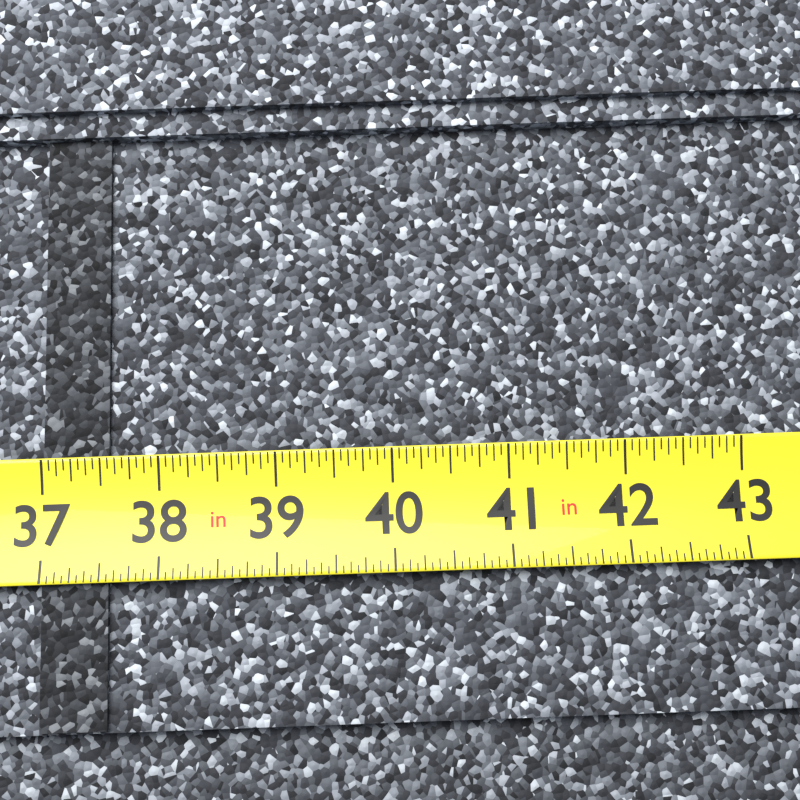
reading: 37.5625 in
